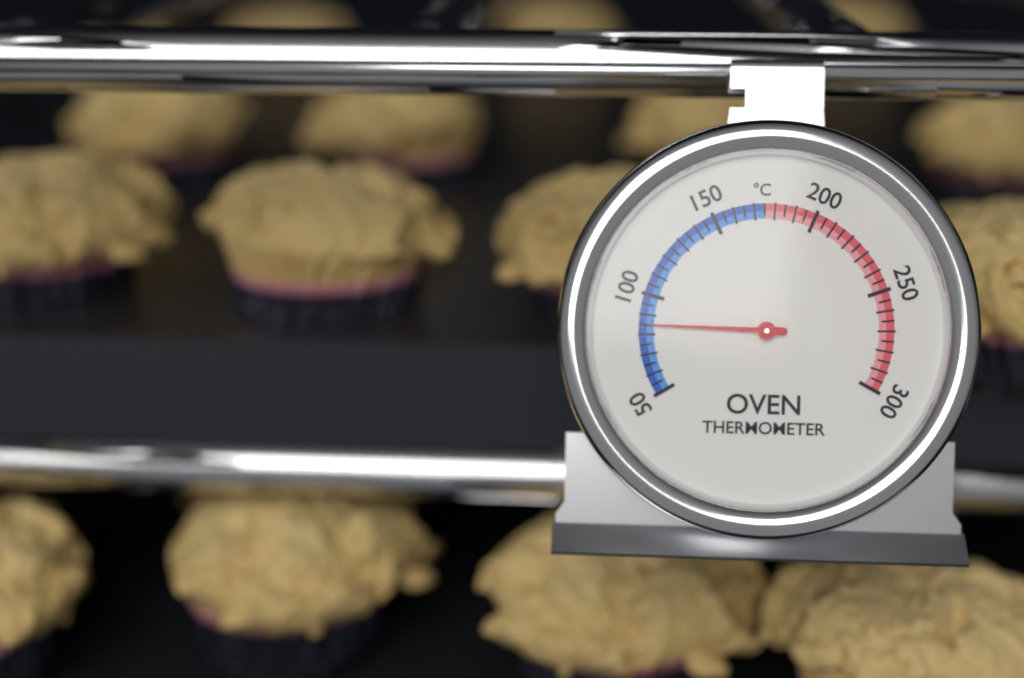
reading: 85 °C
